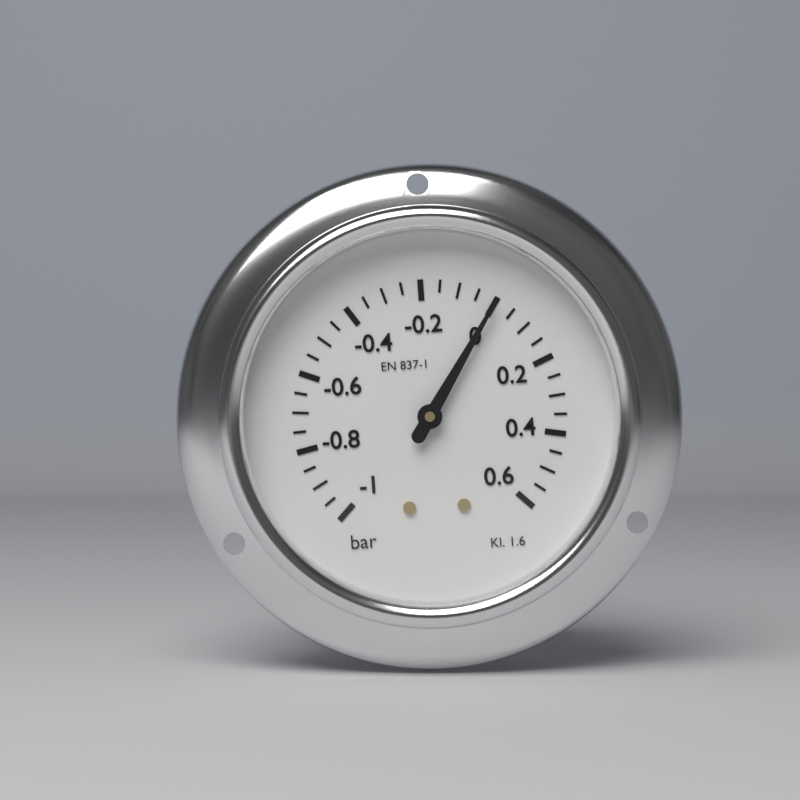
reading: 0.00 bar
